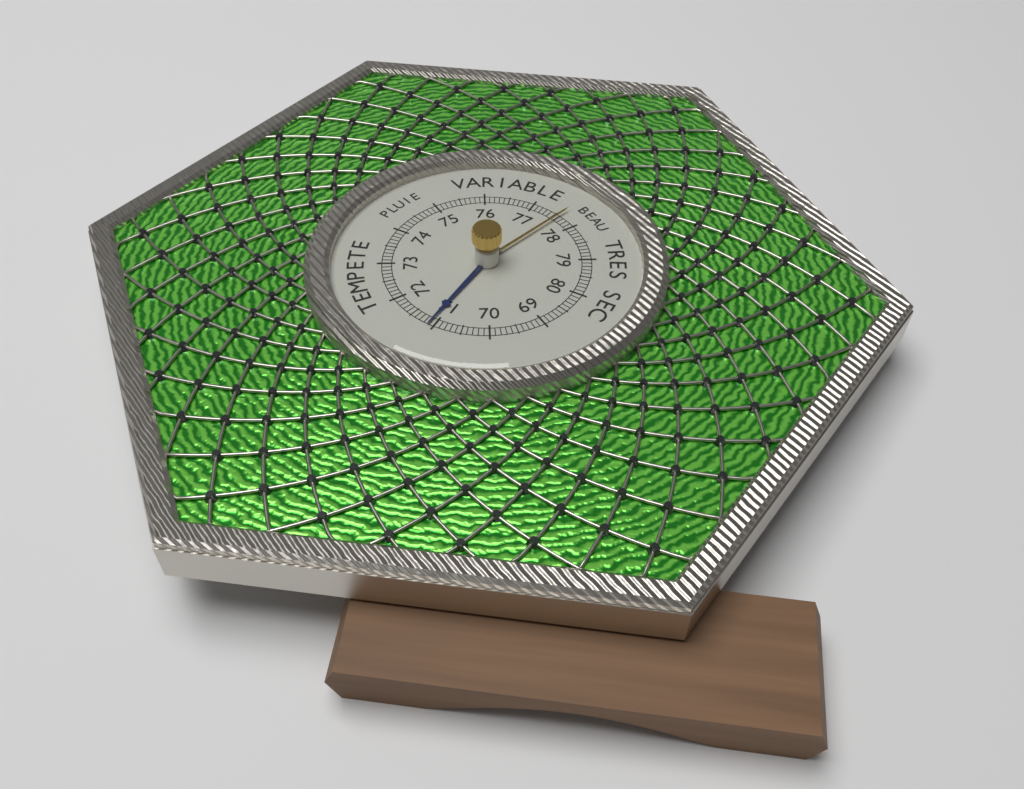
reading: 71.1 (no unit)
